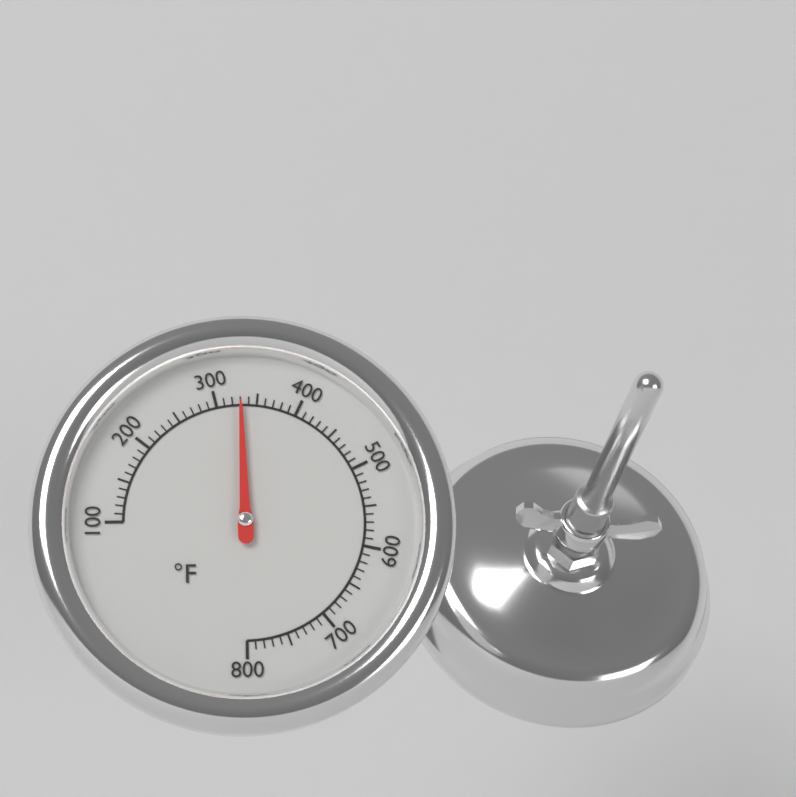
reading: 330 °F
